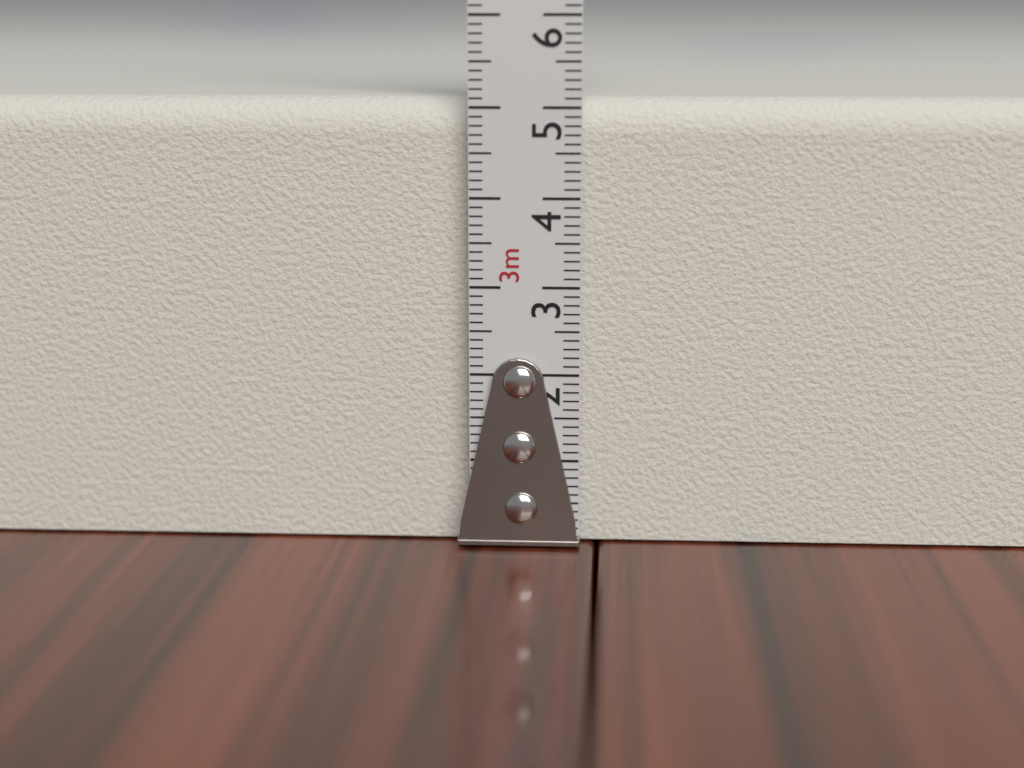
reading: 5.1 cm
